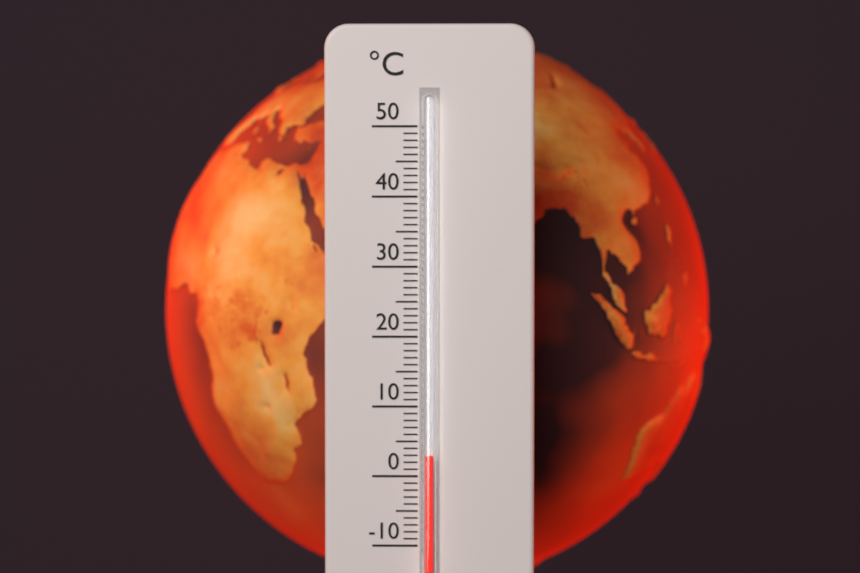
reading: 3 °C
